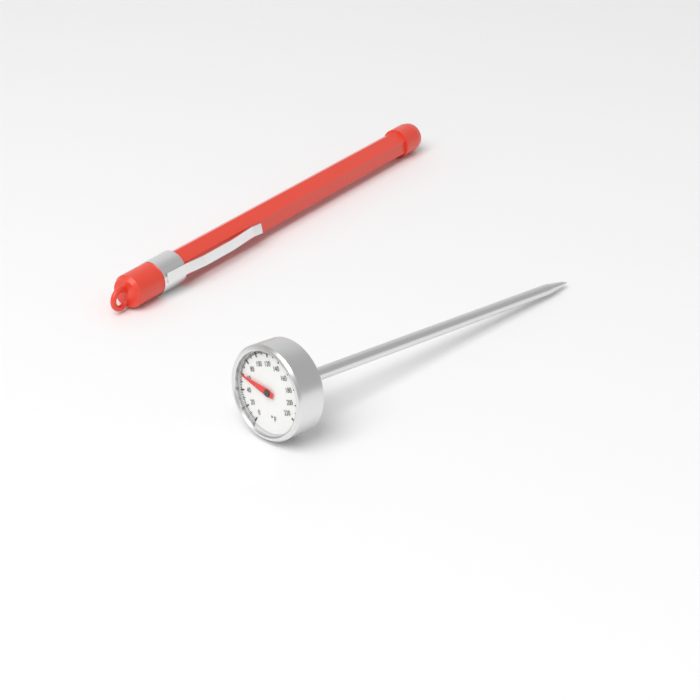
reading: 60 °F
